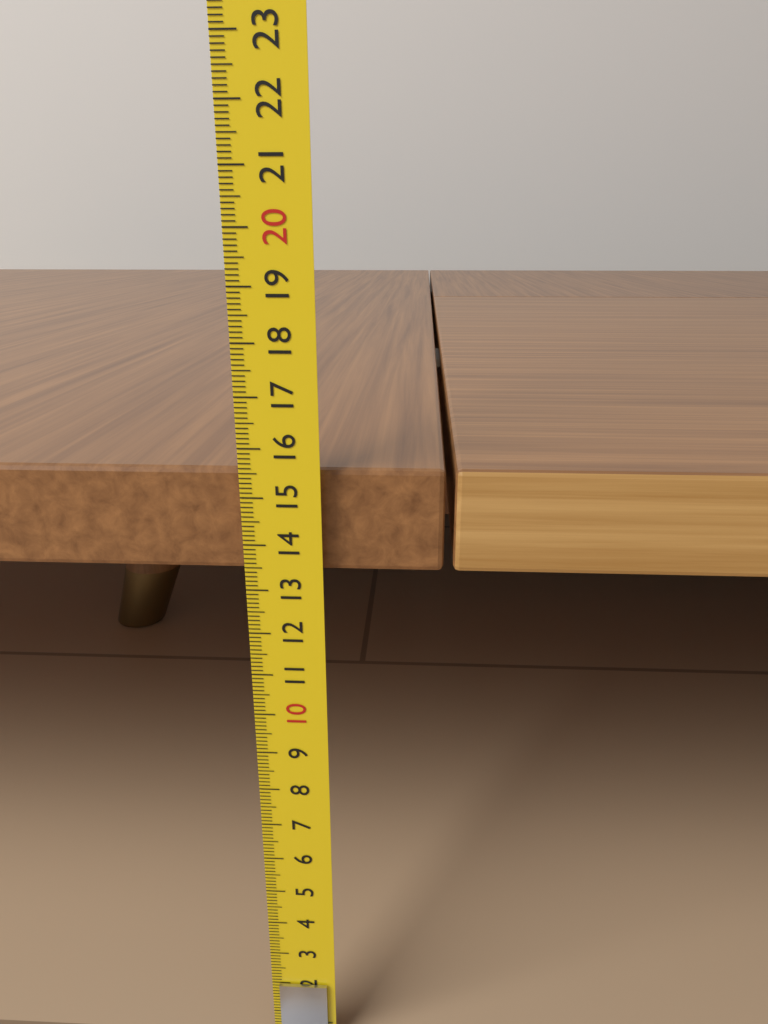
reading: 15.5 cm
